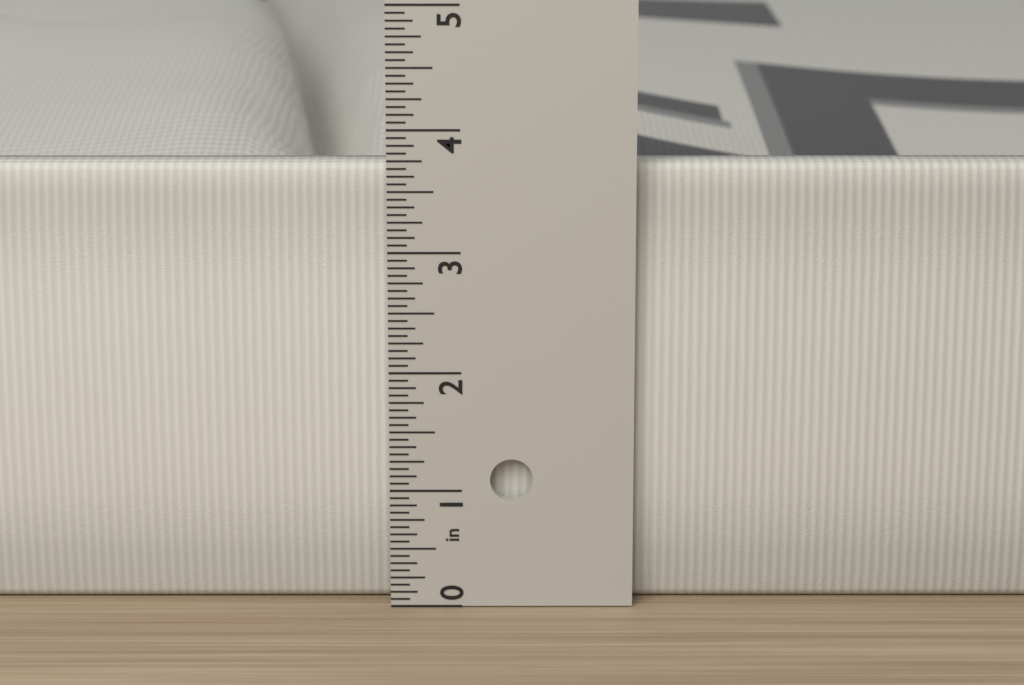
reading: 3.6875 in
